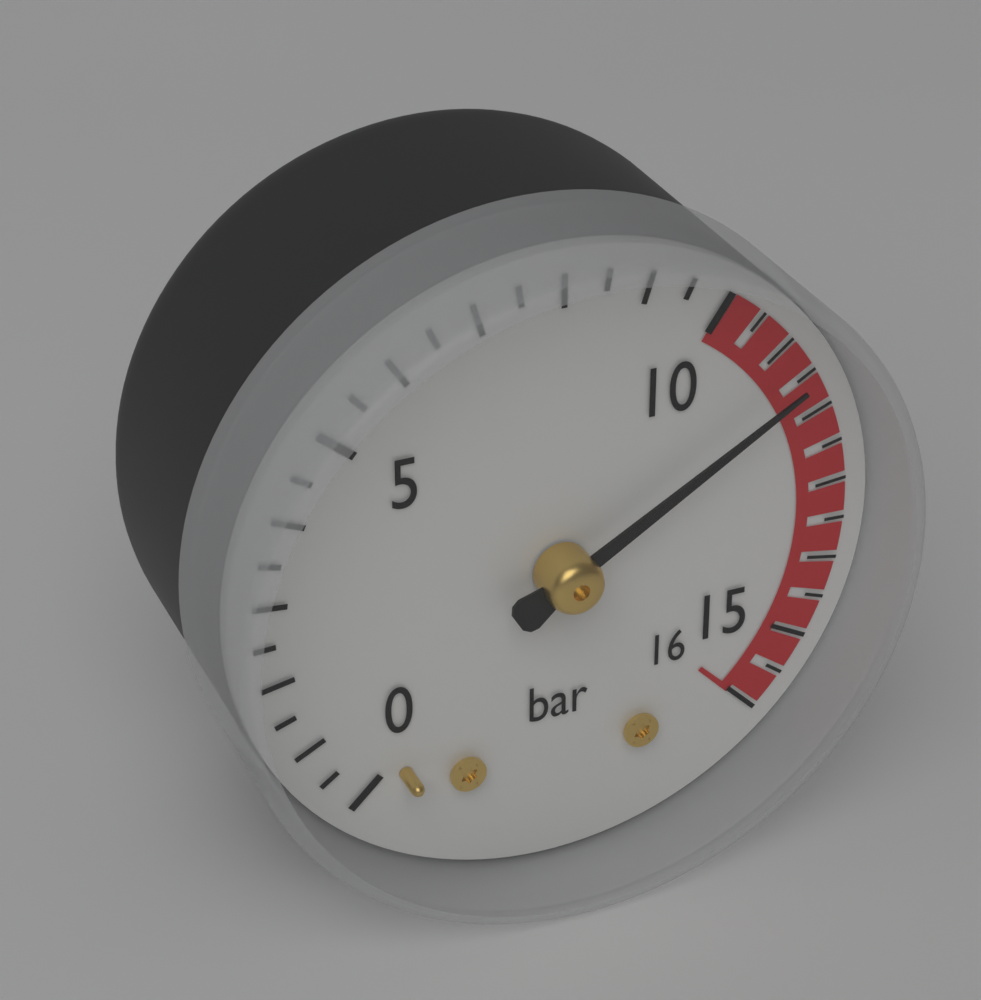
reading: 11.5 bar
